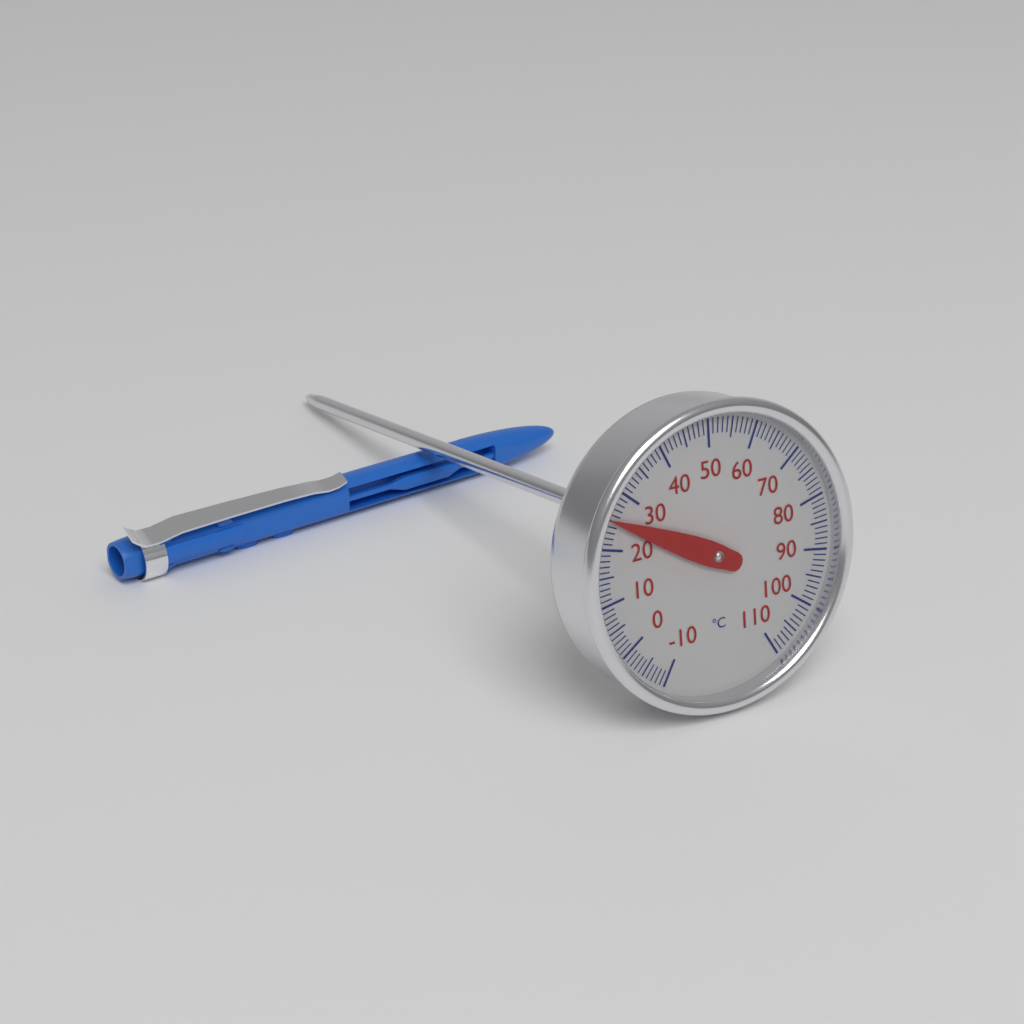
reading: 25 °C
